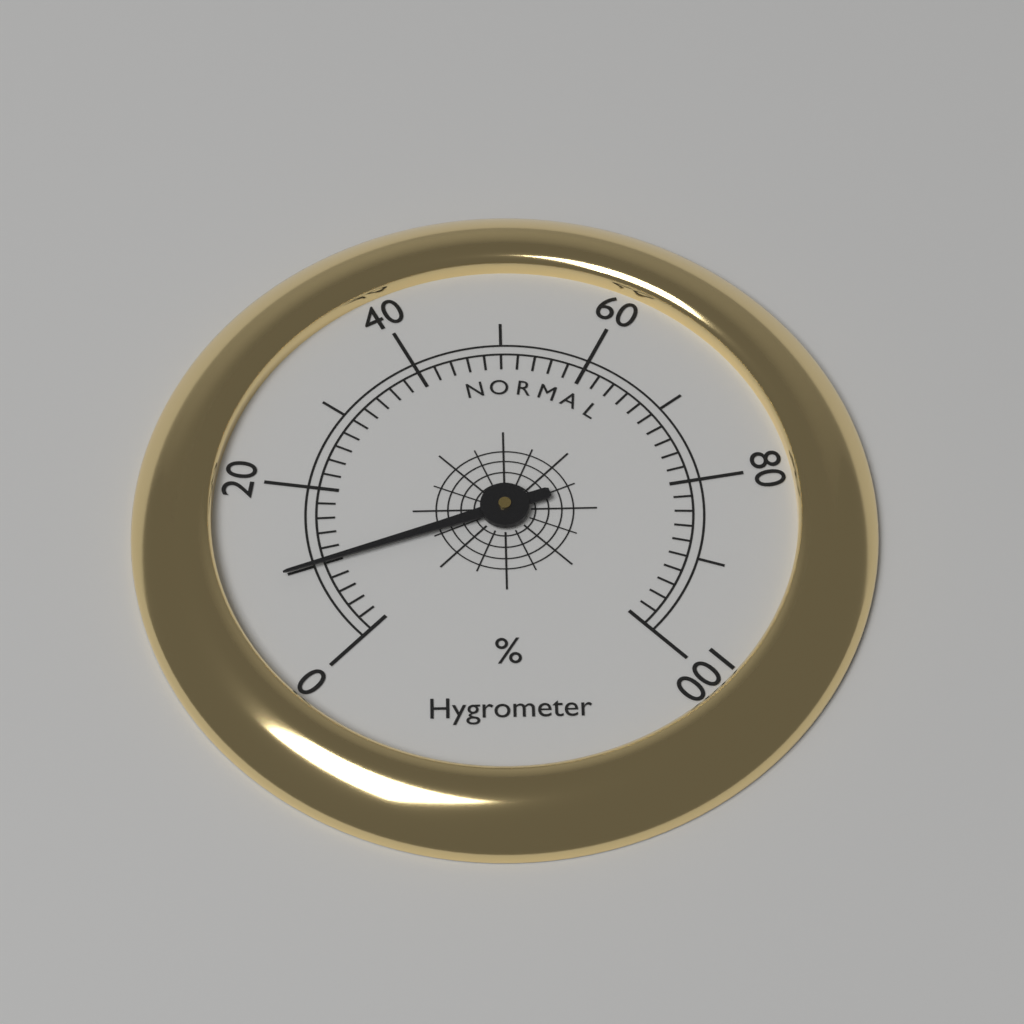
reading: 10 %
